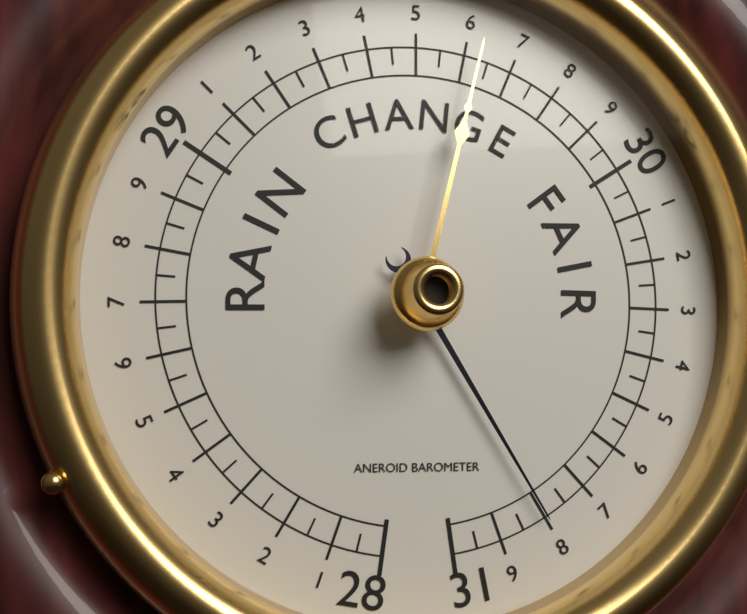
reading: 30.80 (no unit)
